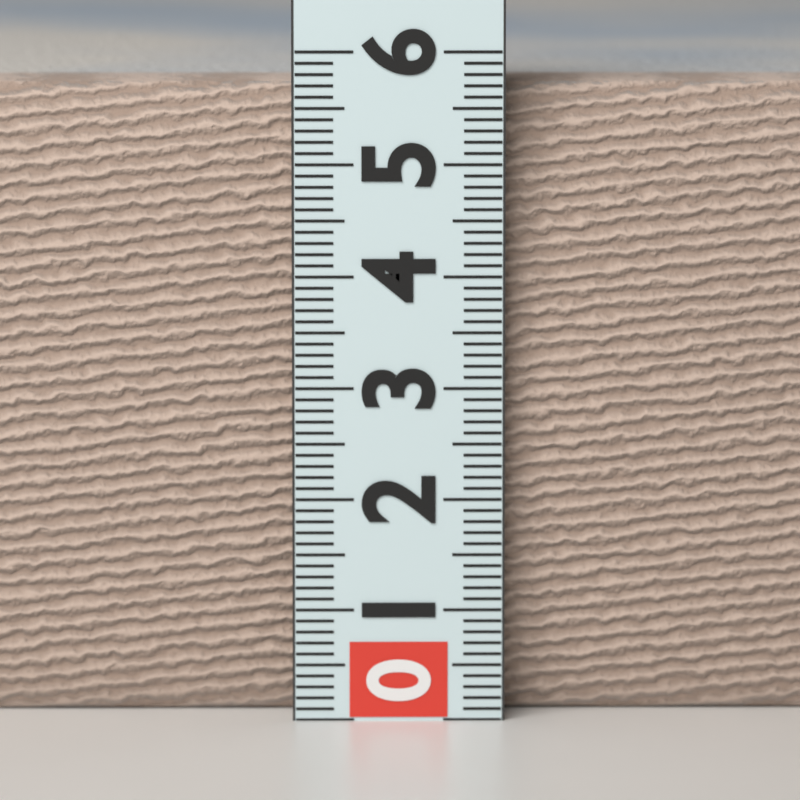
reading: 5.7 (no unit)
